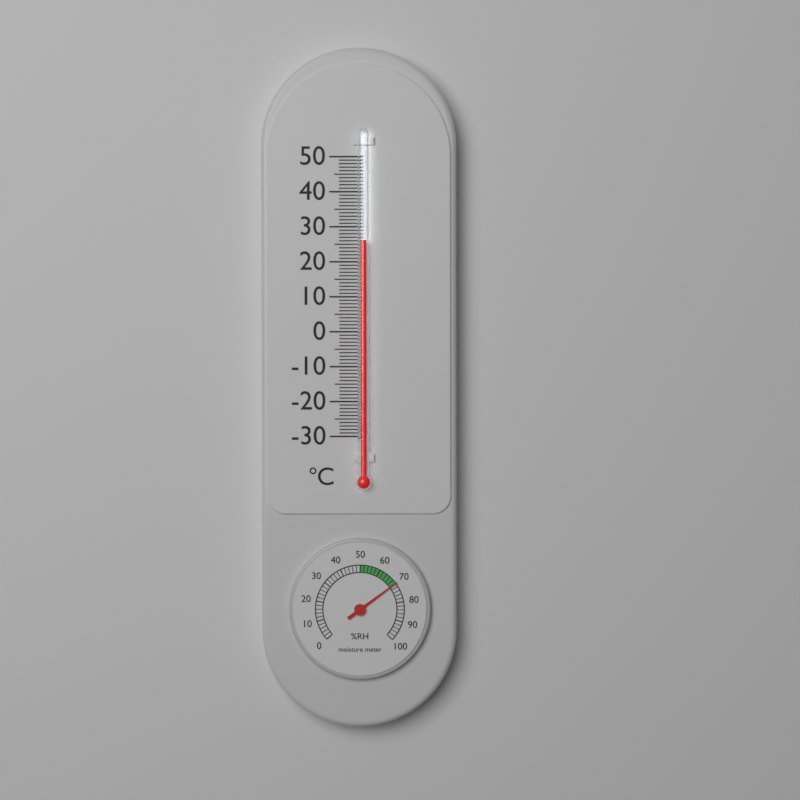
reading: 26 °C
